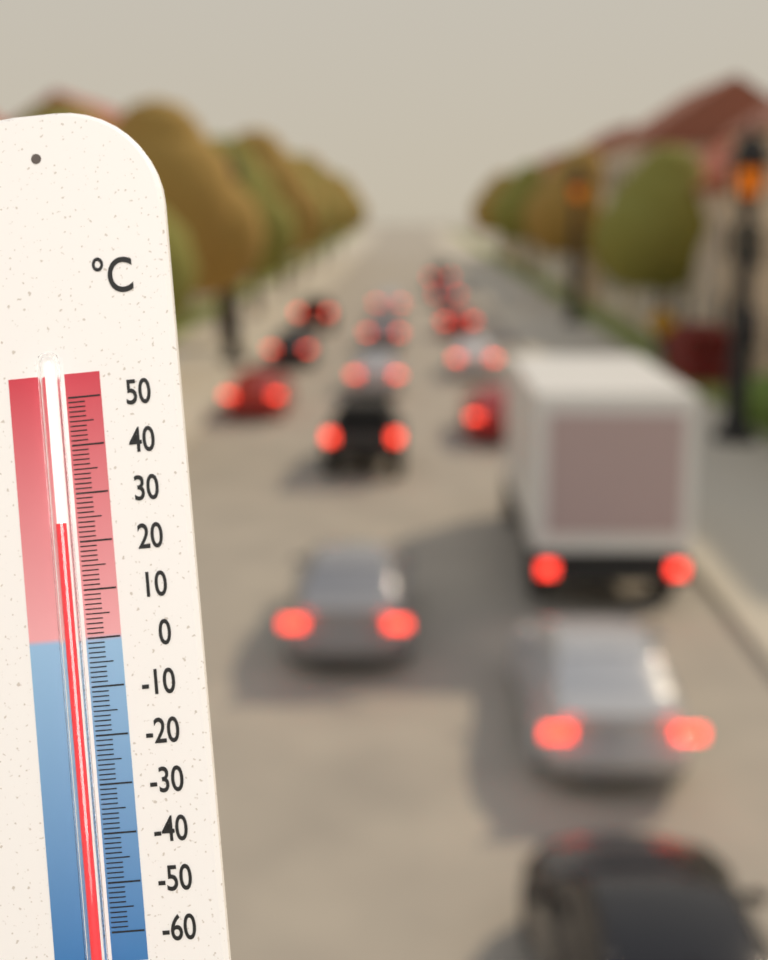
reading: 24 °C
